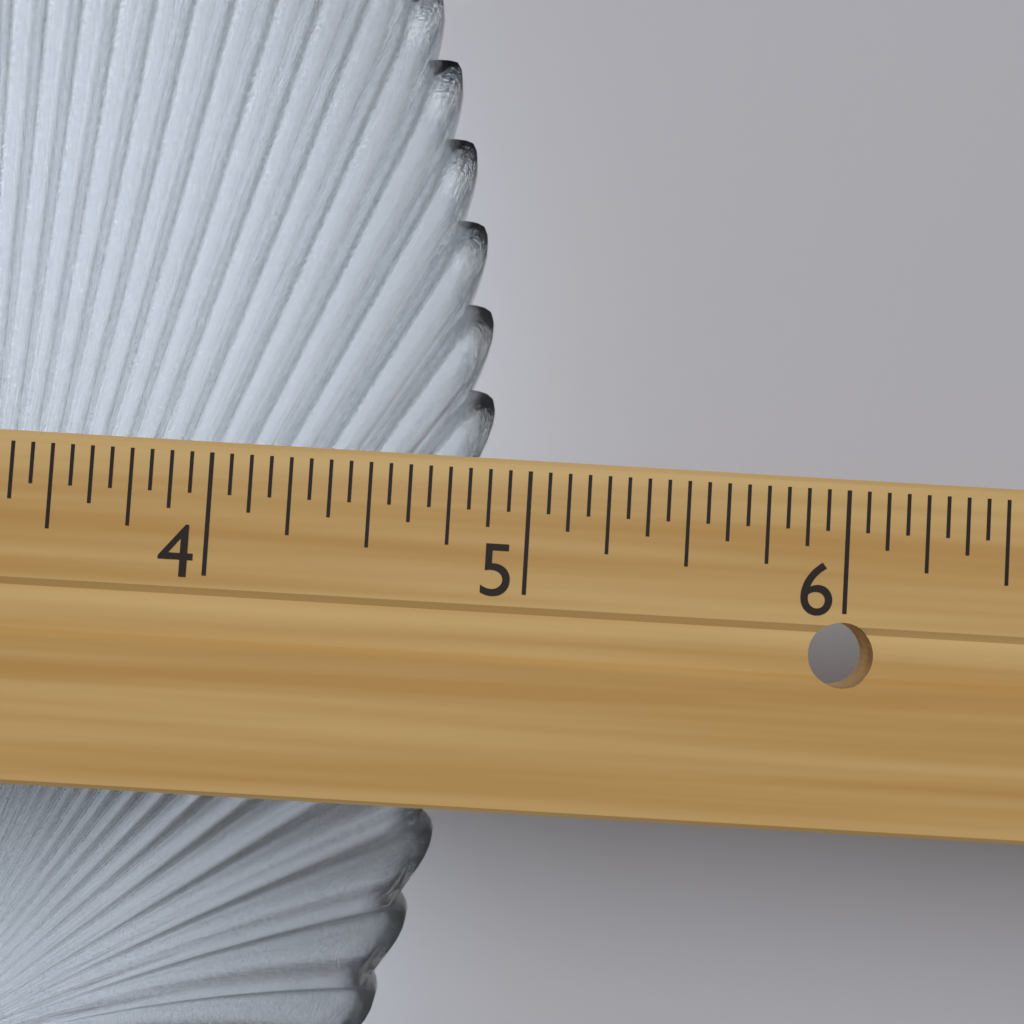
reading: 4.8750 in
